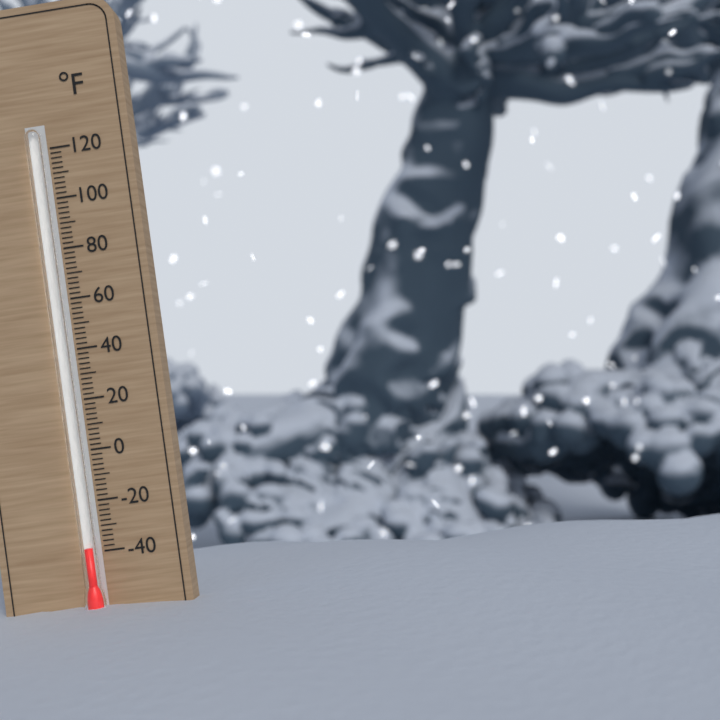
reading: -38 °F
